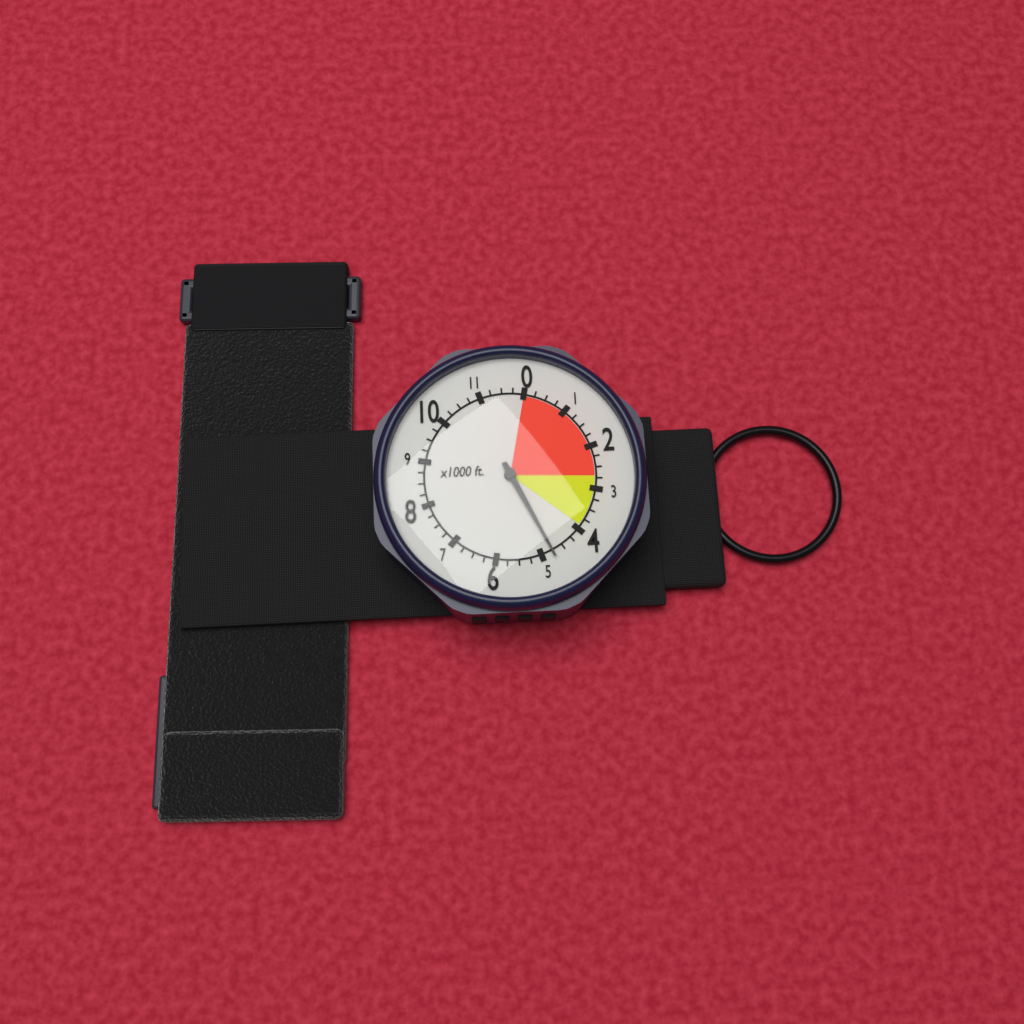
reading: 4750 ft
